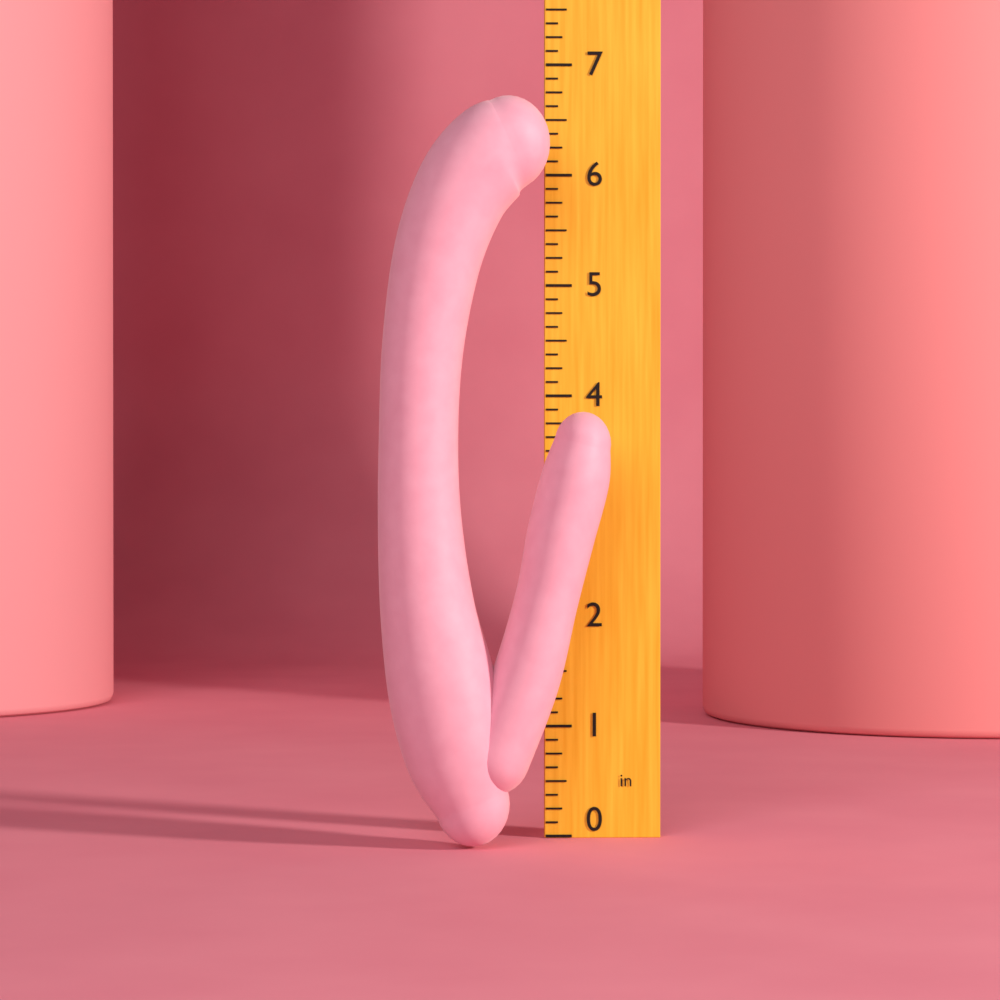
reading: 6.625 in
